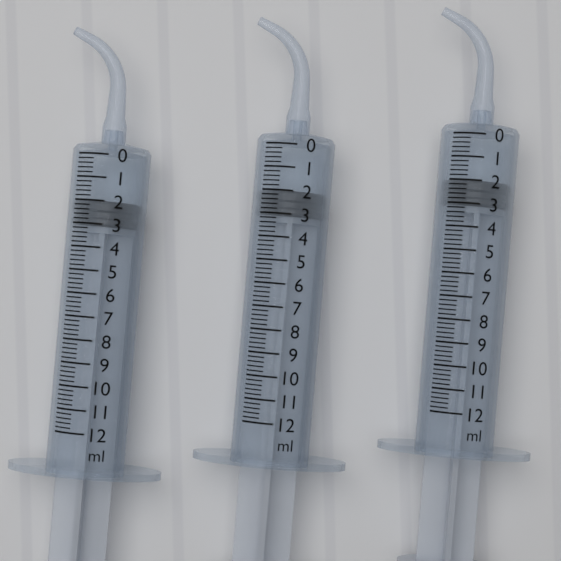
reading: 2.0 ml
